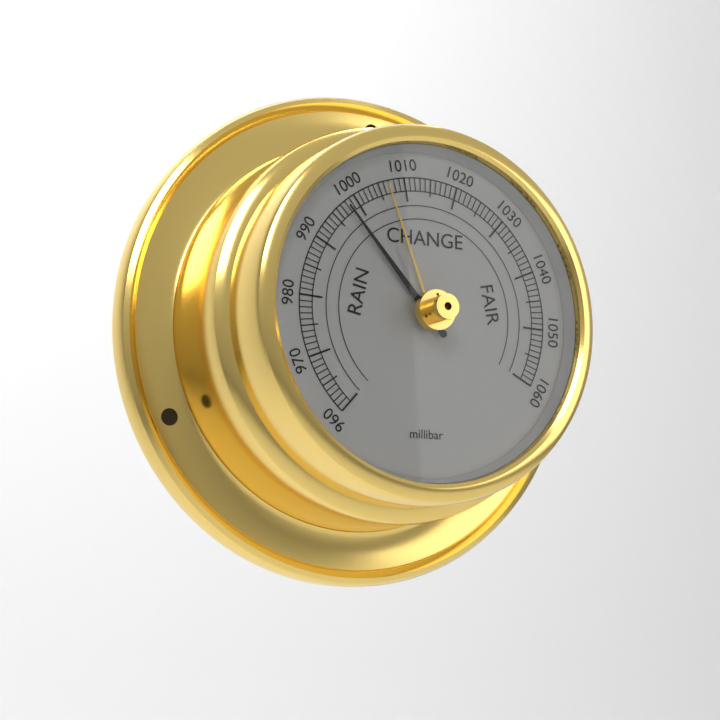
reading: 998 millibar
